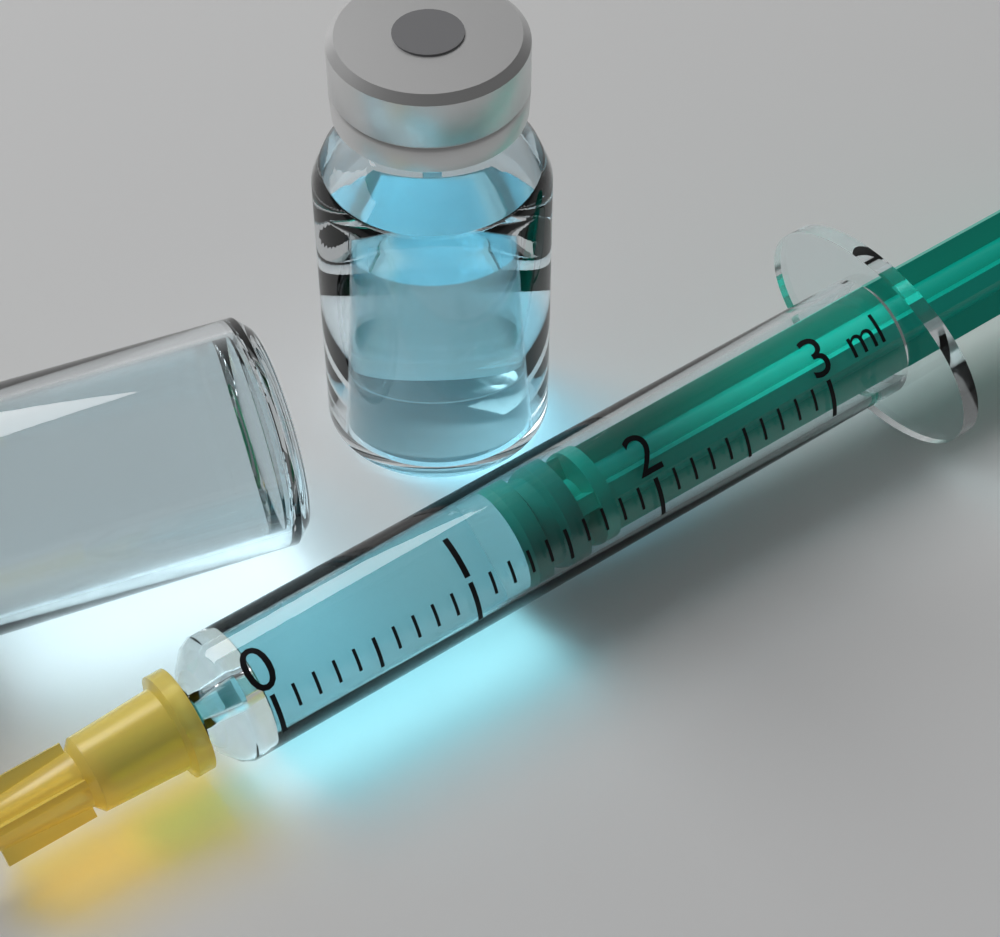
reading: 1.3 ml
